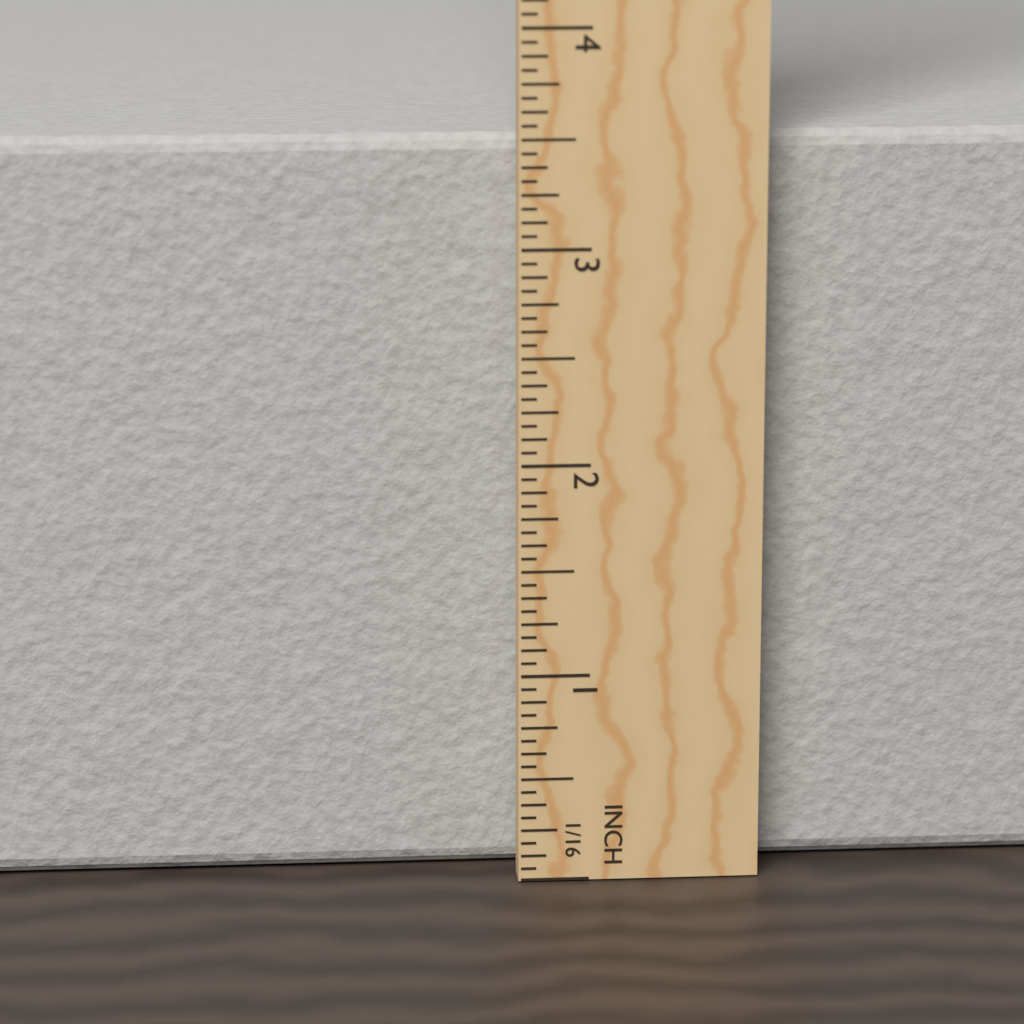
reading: 3.5000 in
